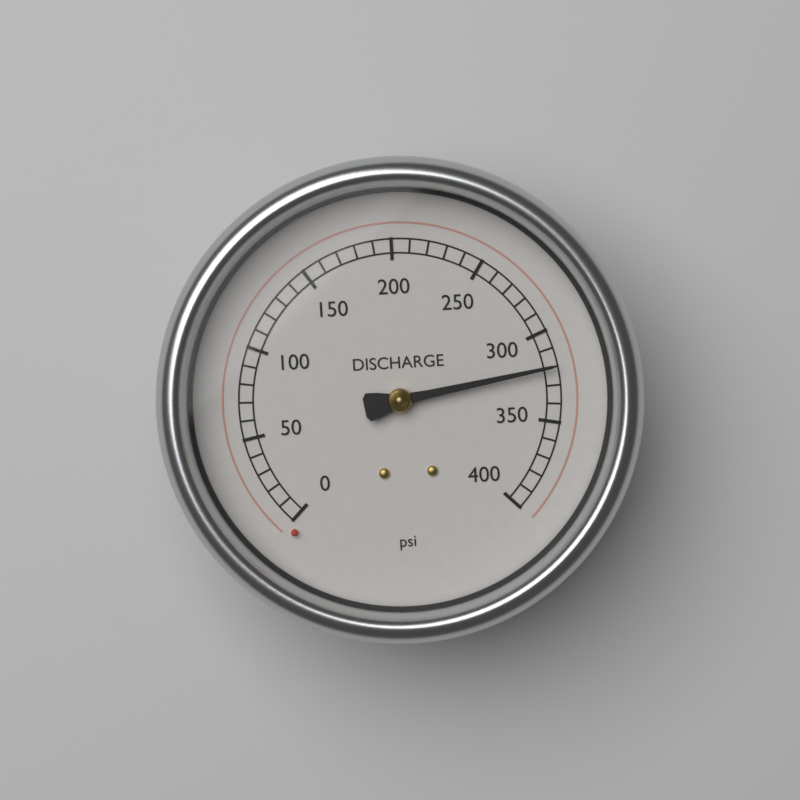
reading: 320 psi
